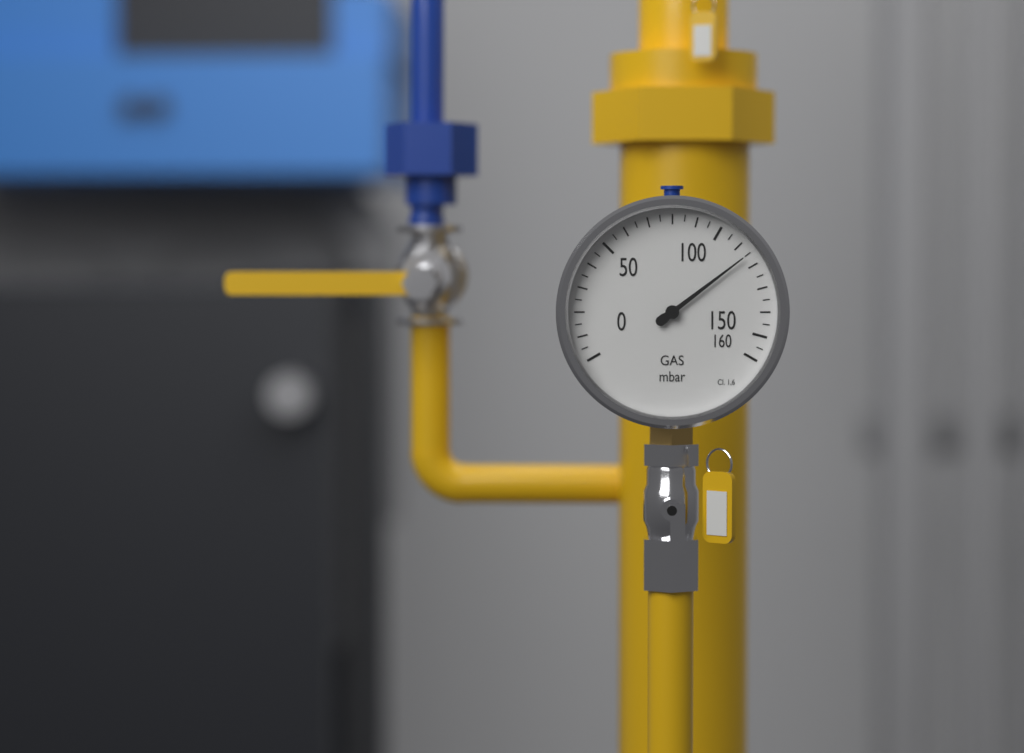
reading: 115 mbar
